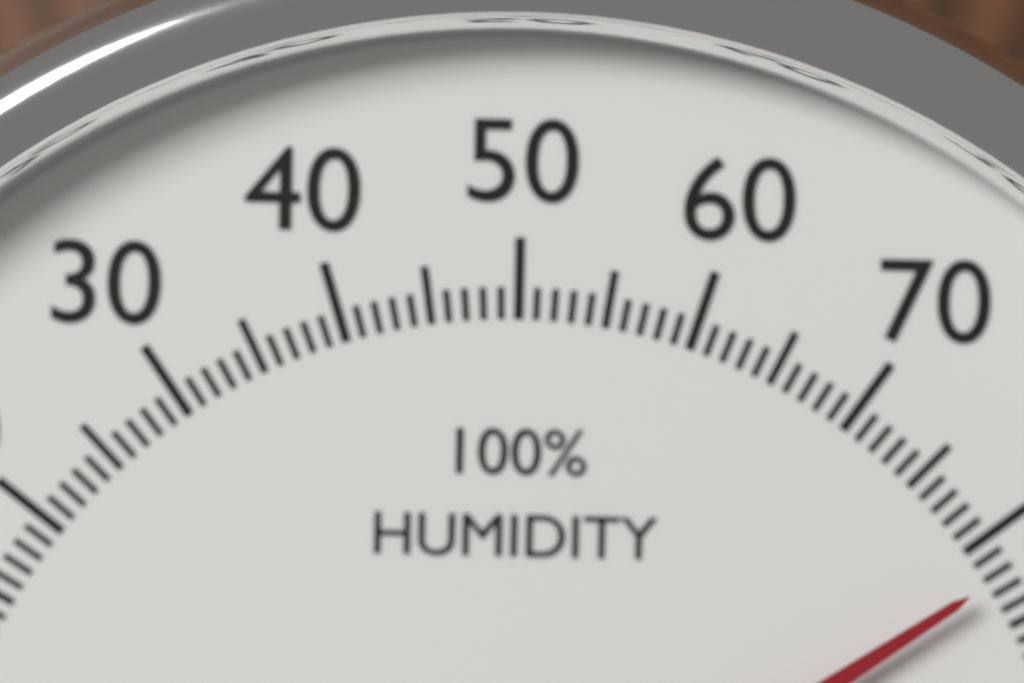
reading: 82 %
